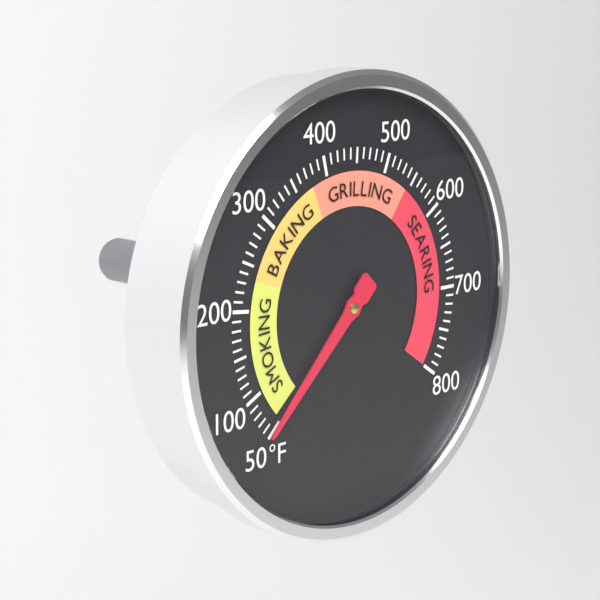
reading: 50 °F
